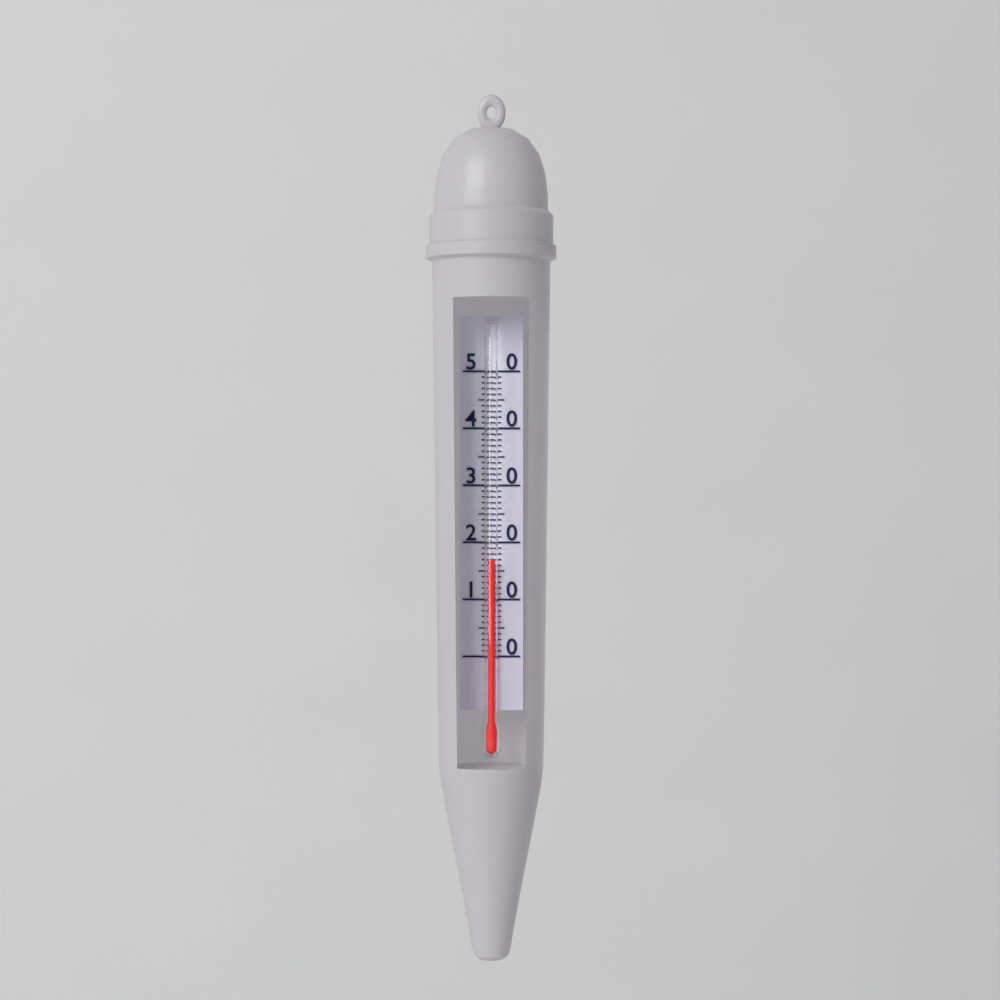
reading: 17 (no unit)
